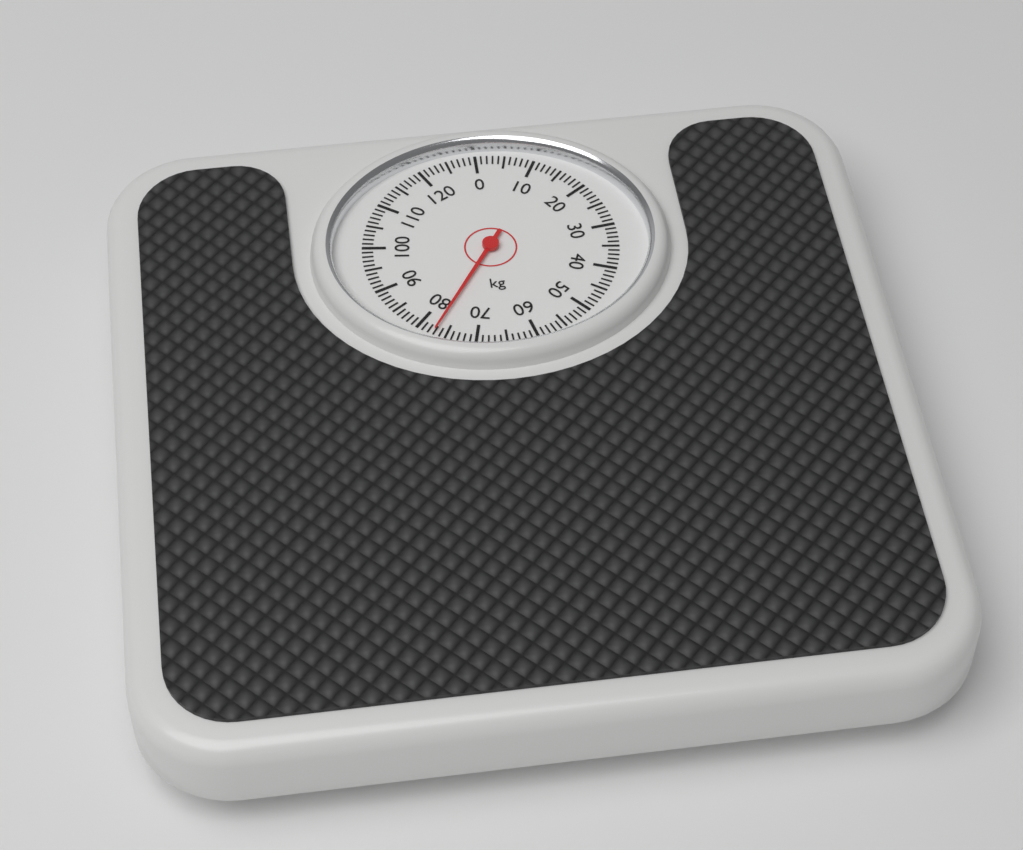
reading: 77 kg
